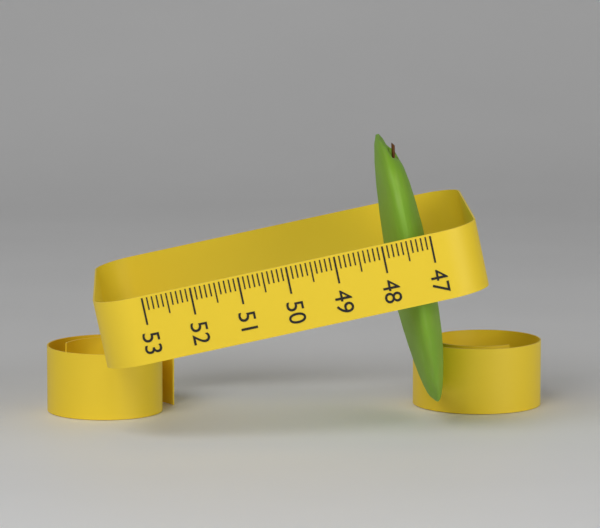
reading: 47.9 (no unit)
